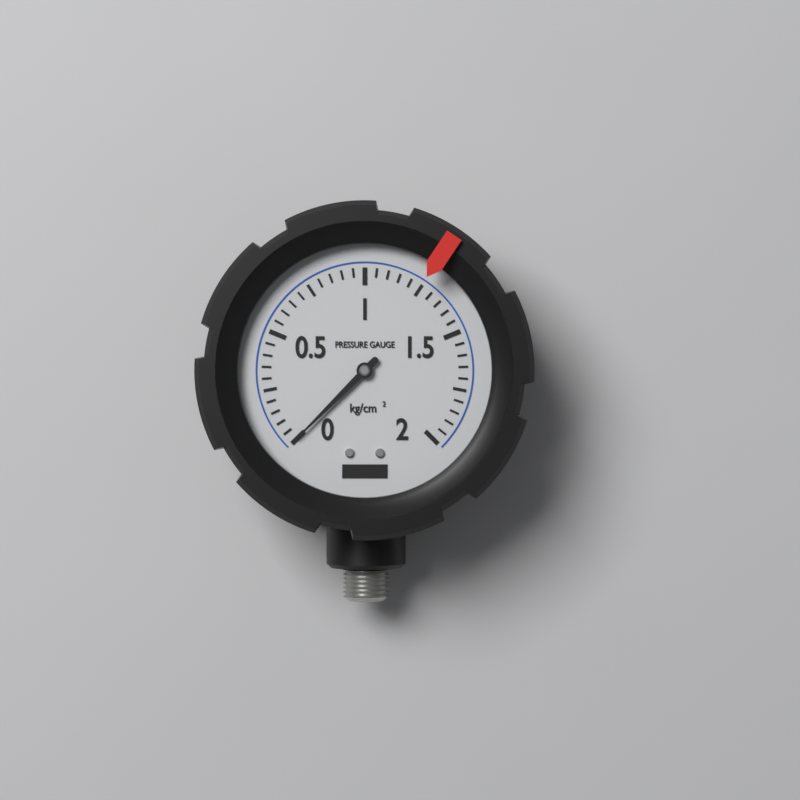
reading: 0.00 kg/cm²
